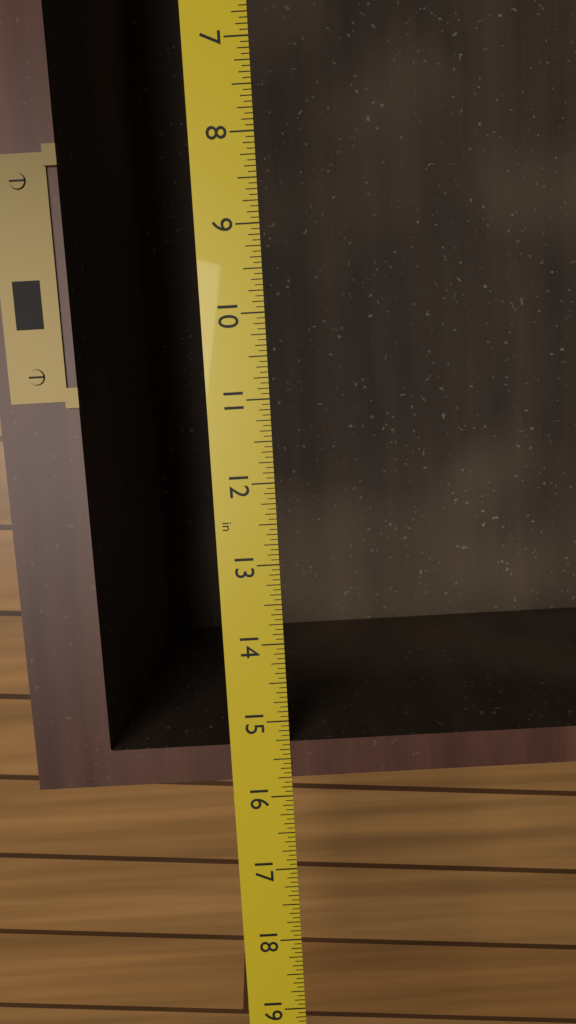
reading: 15.7500 in
